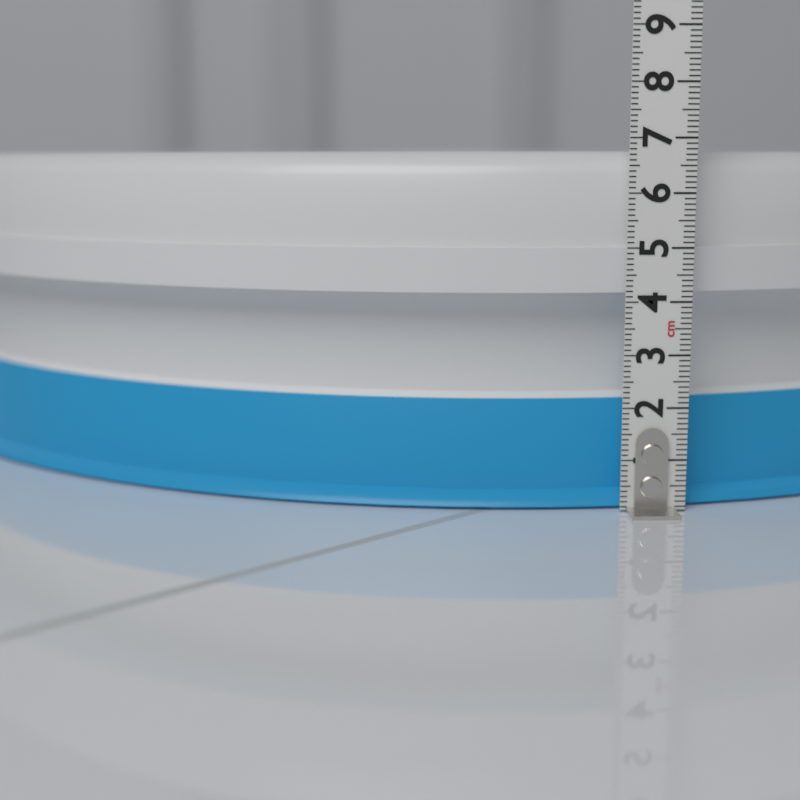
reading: 6.8 cm
